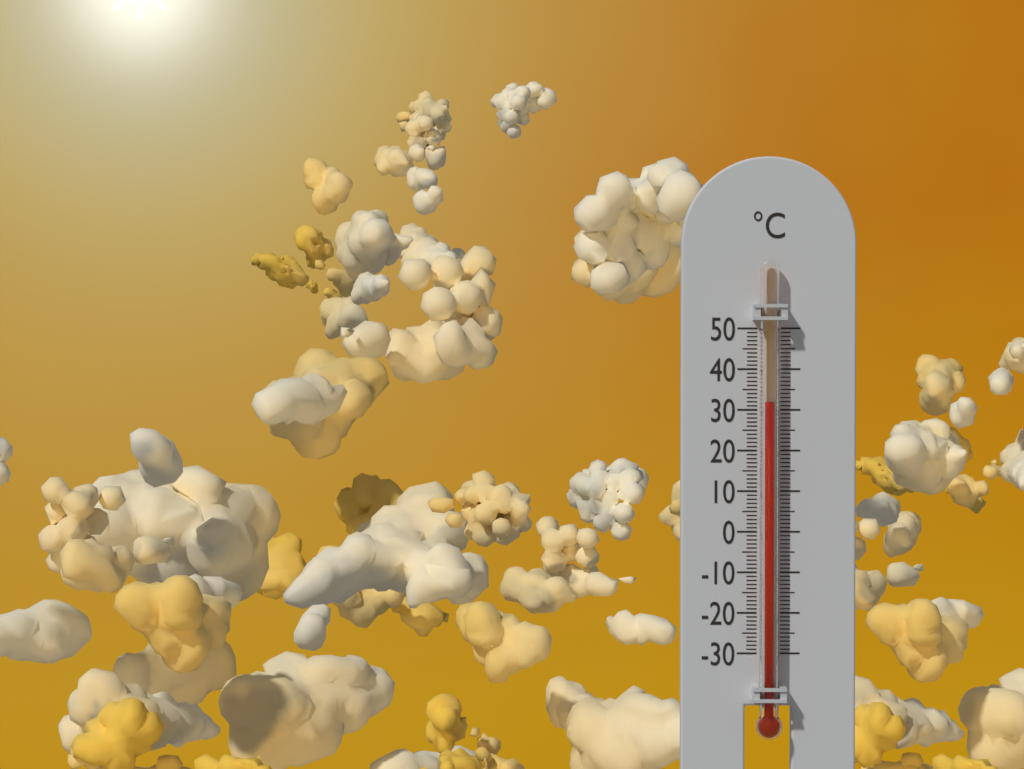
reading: 32 °C
